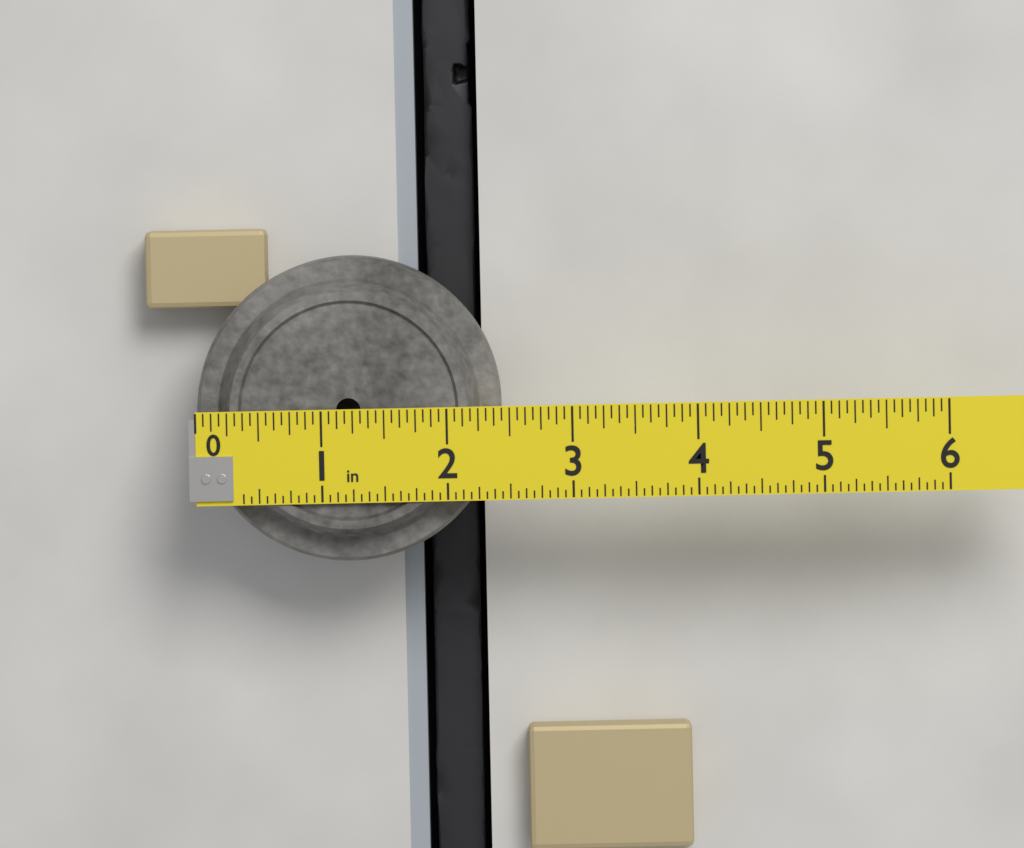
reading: 2.4375 in
